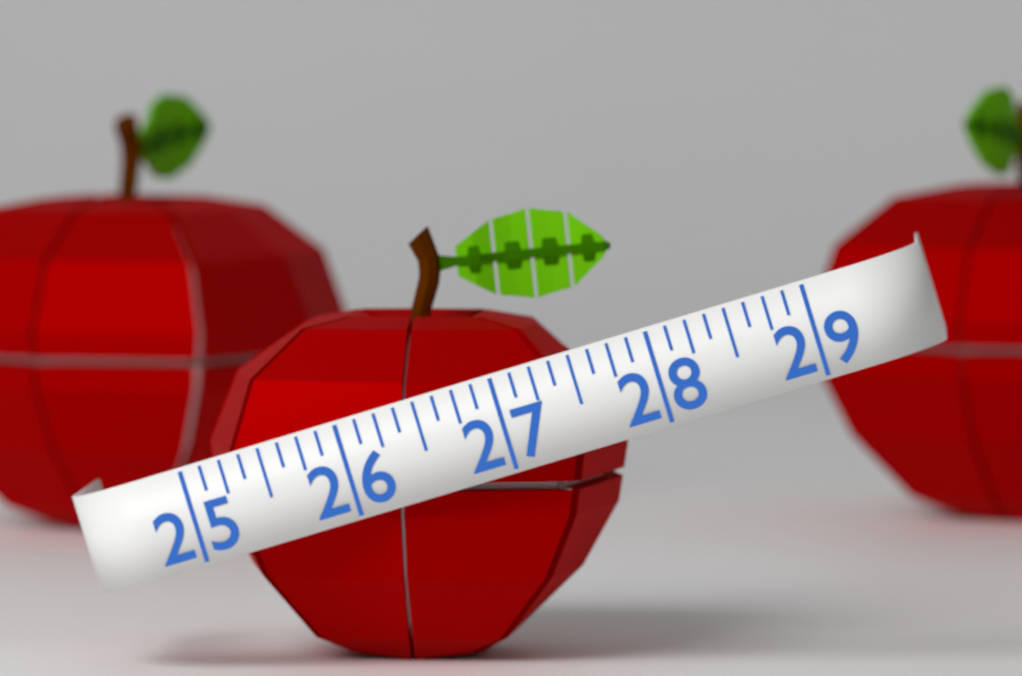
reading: 27.875 (no unit)
